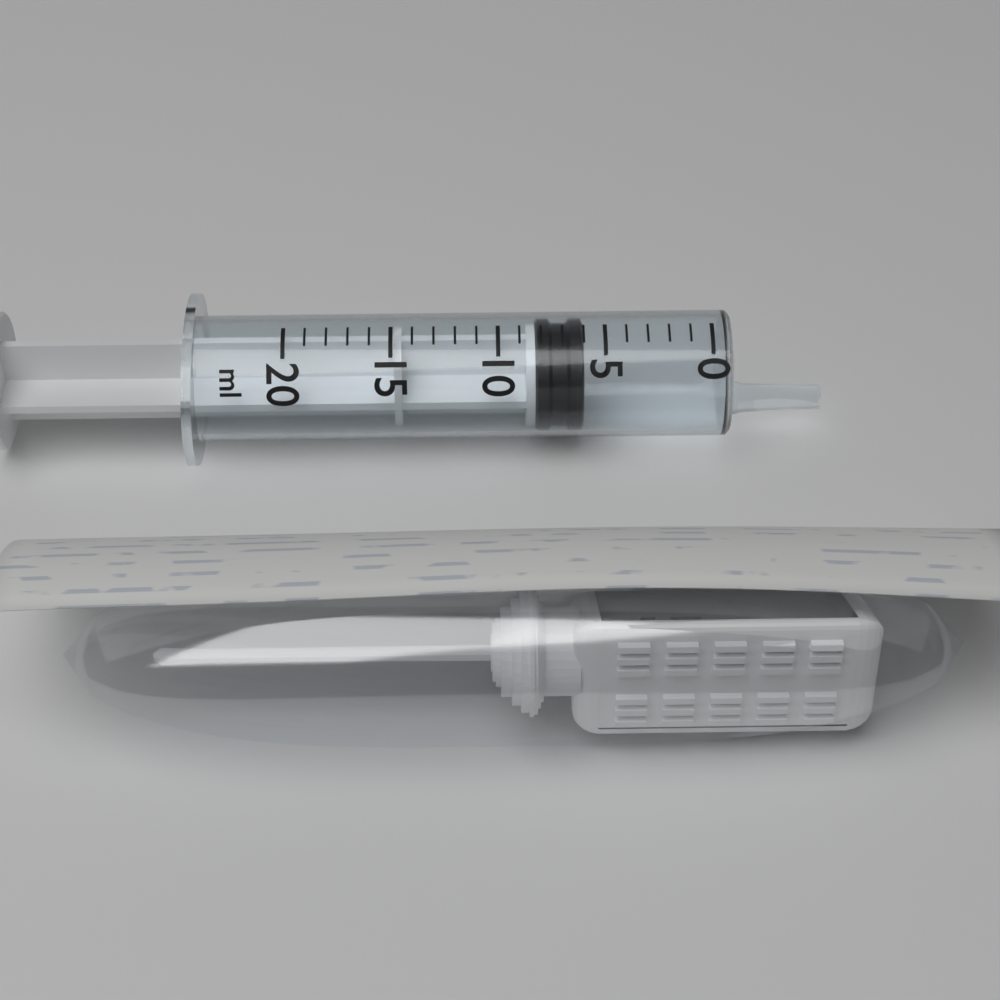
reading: 6 ml
